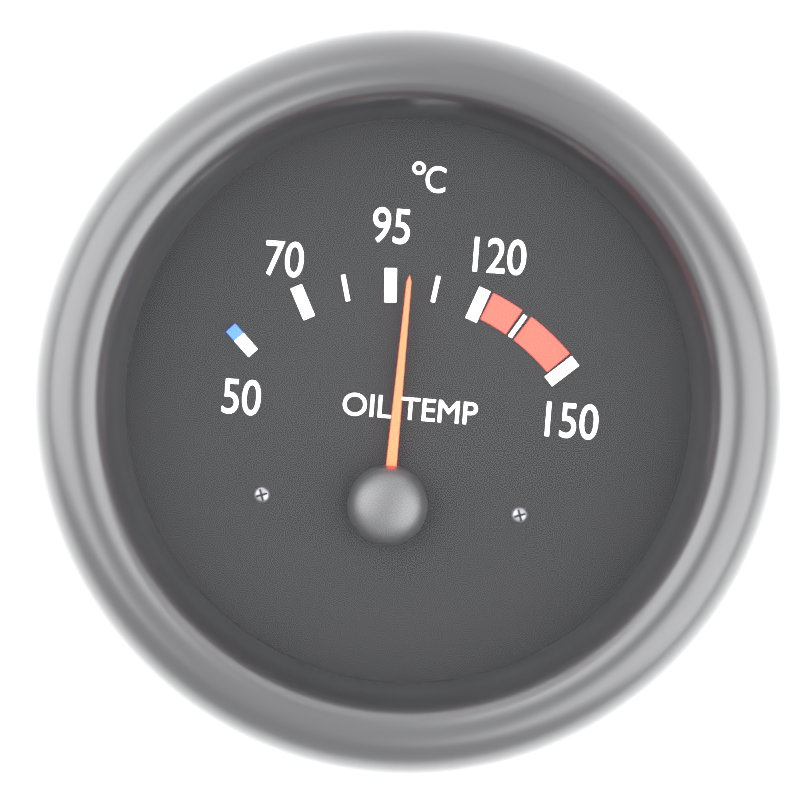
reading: 100.0 °C
